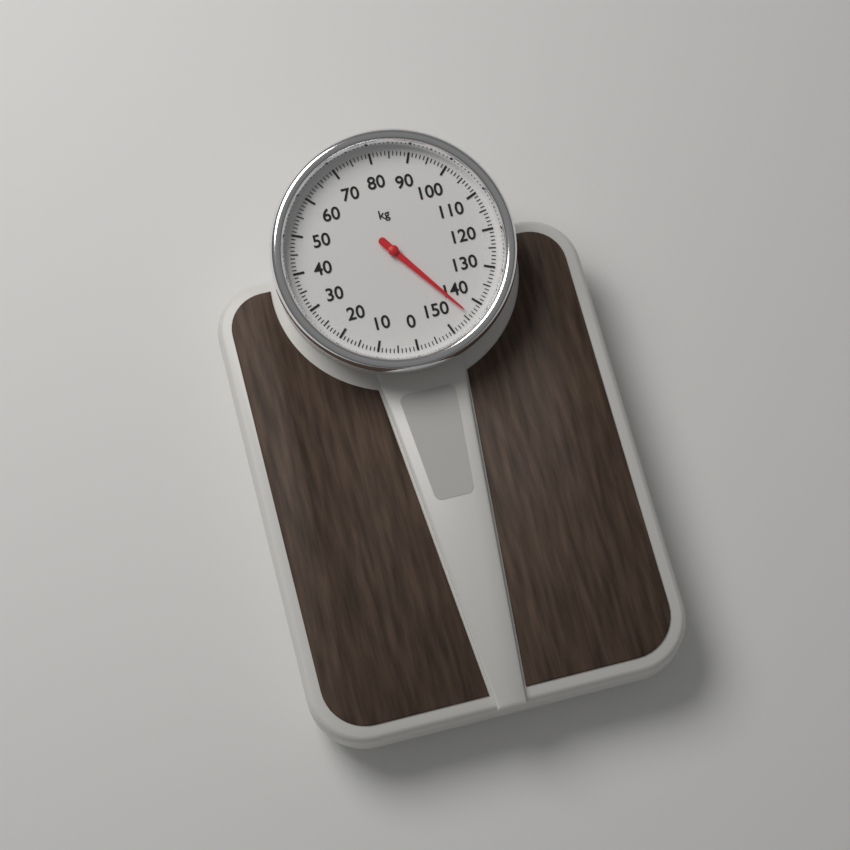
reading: 144 kg
